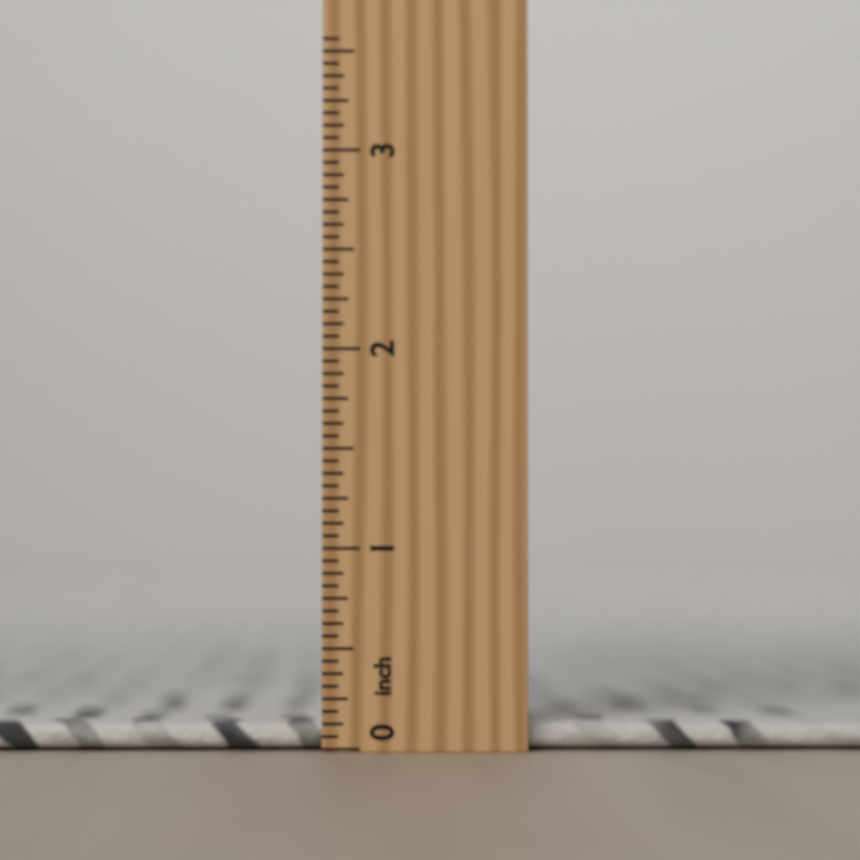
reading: 0.1250 inch
